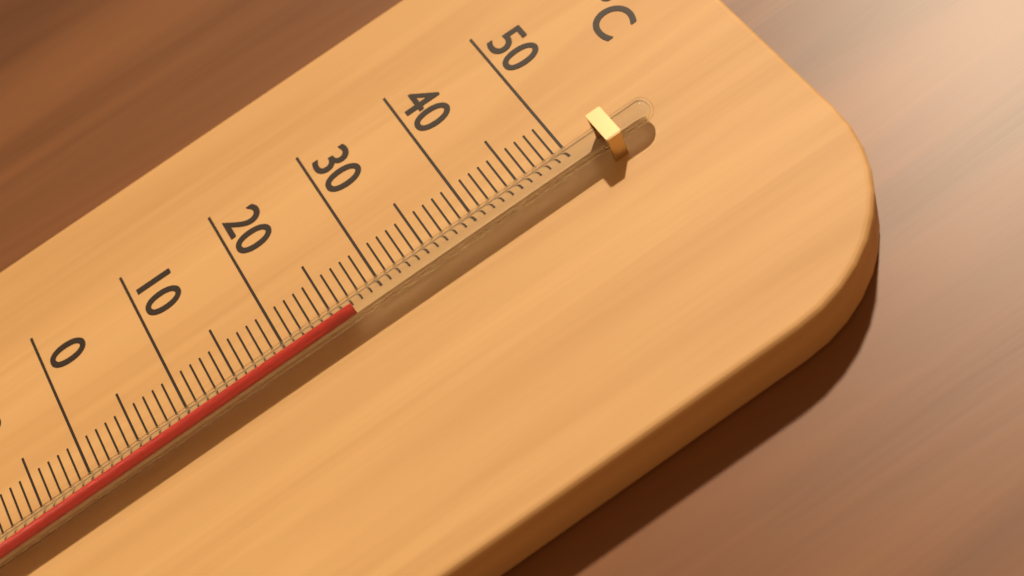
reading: 27 °C
